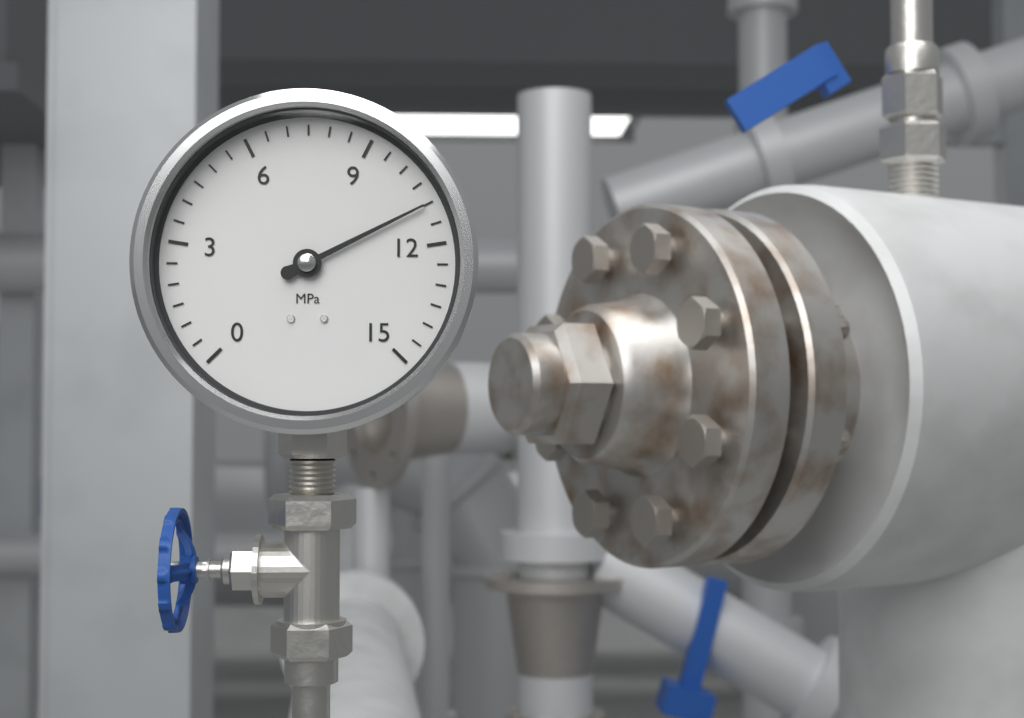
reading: 11.0 MPa
